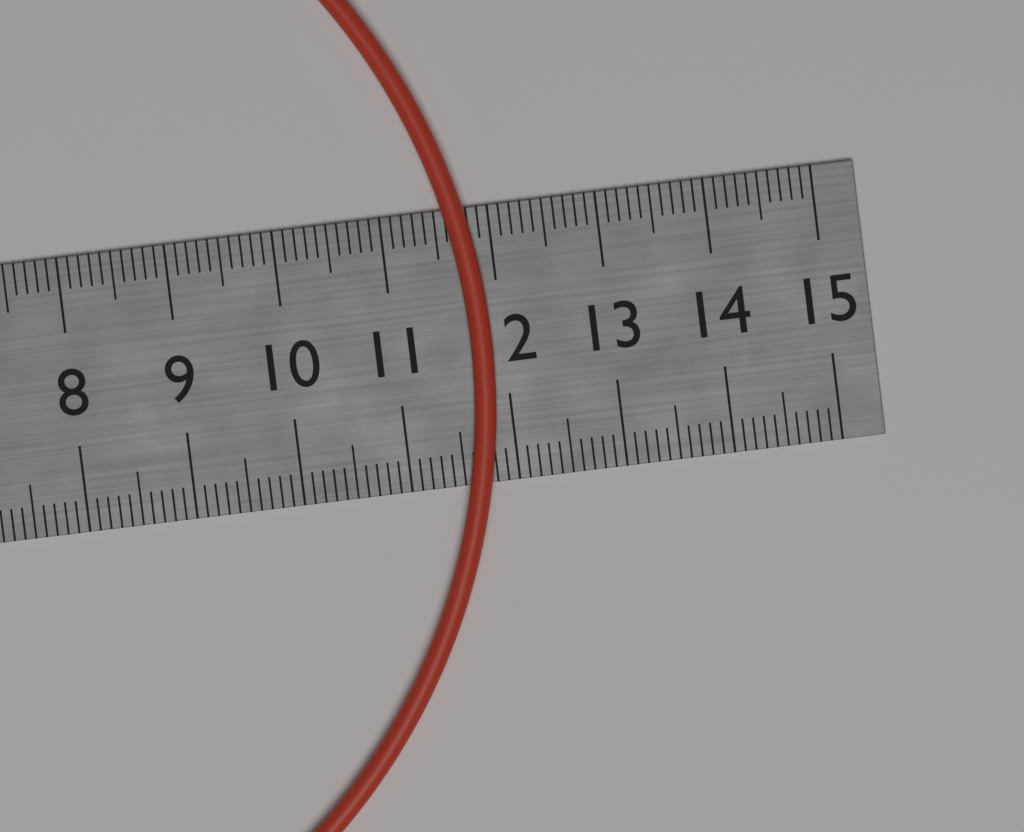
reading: 11.9 cm
